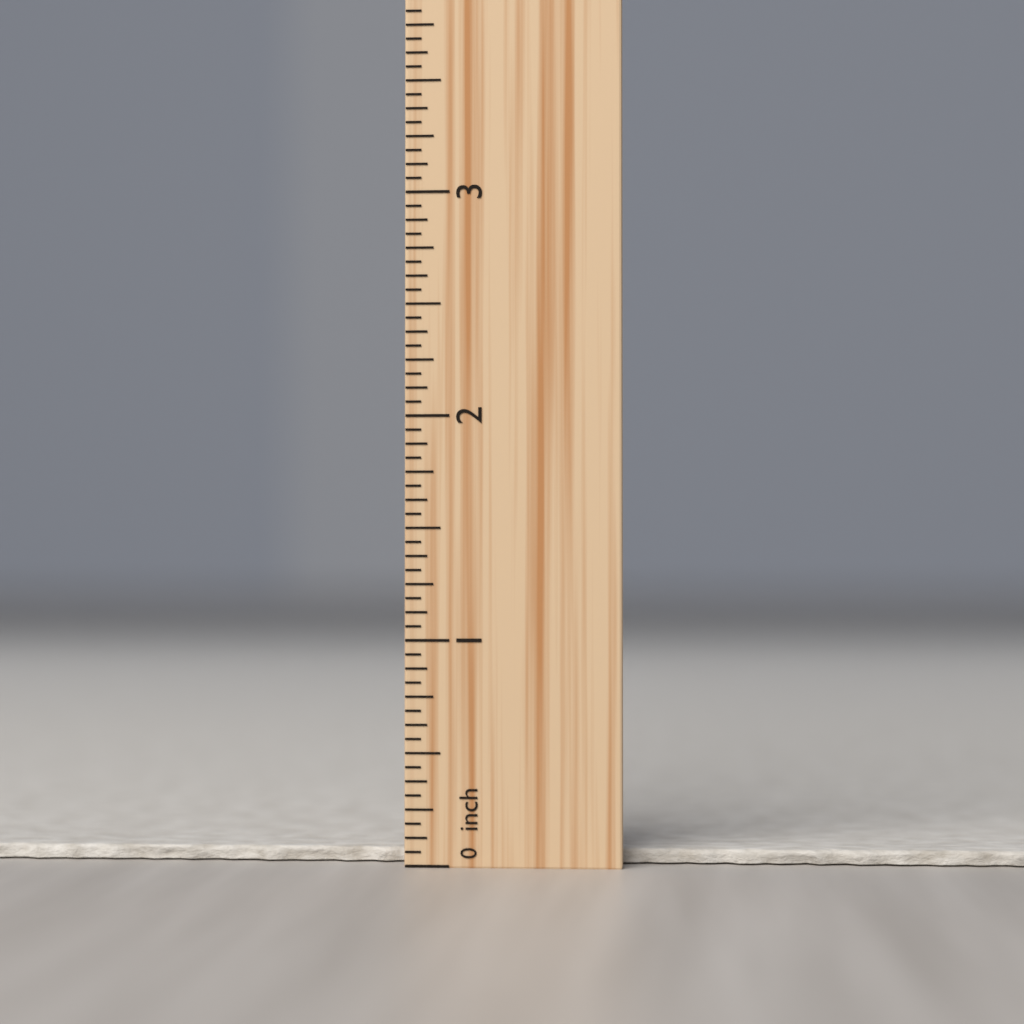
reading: 0.0625 inch
